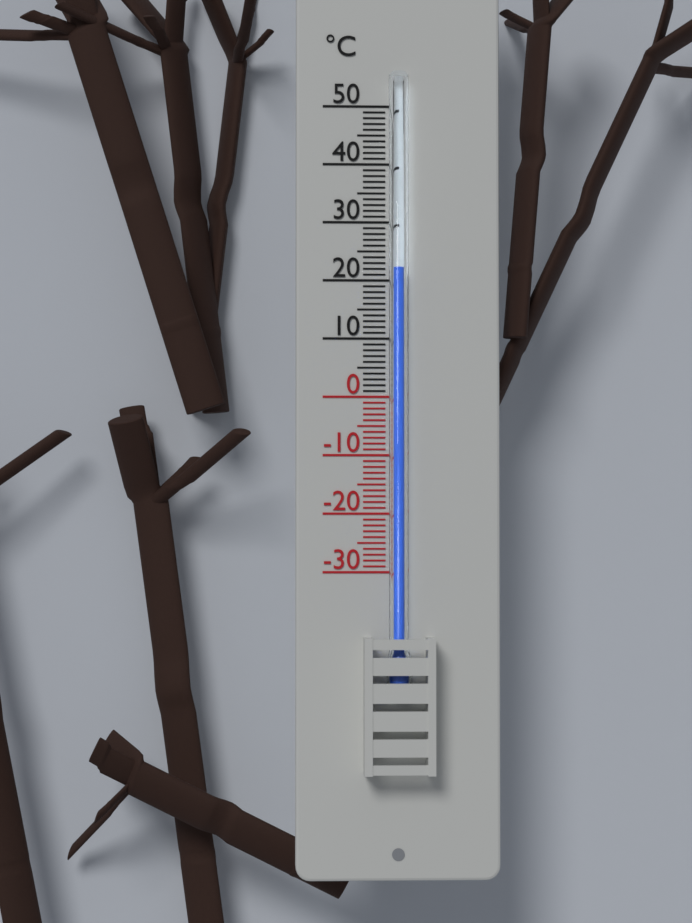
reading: 22 °C
